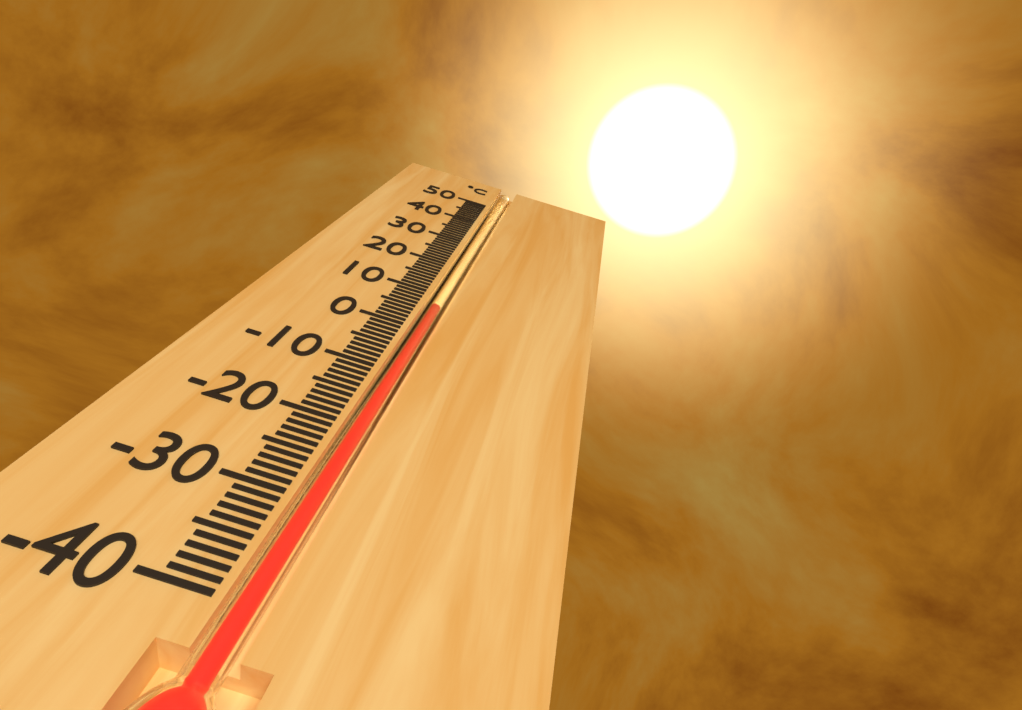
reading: 6 °C
